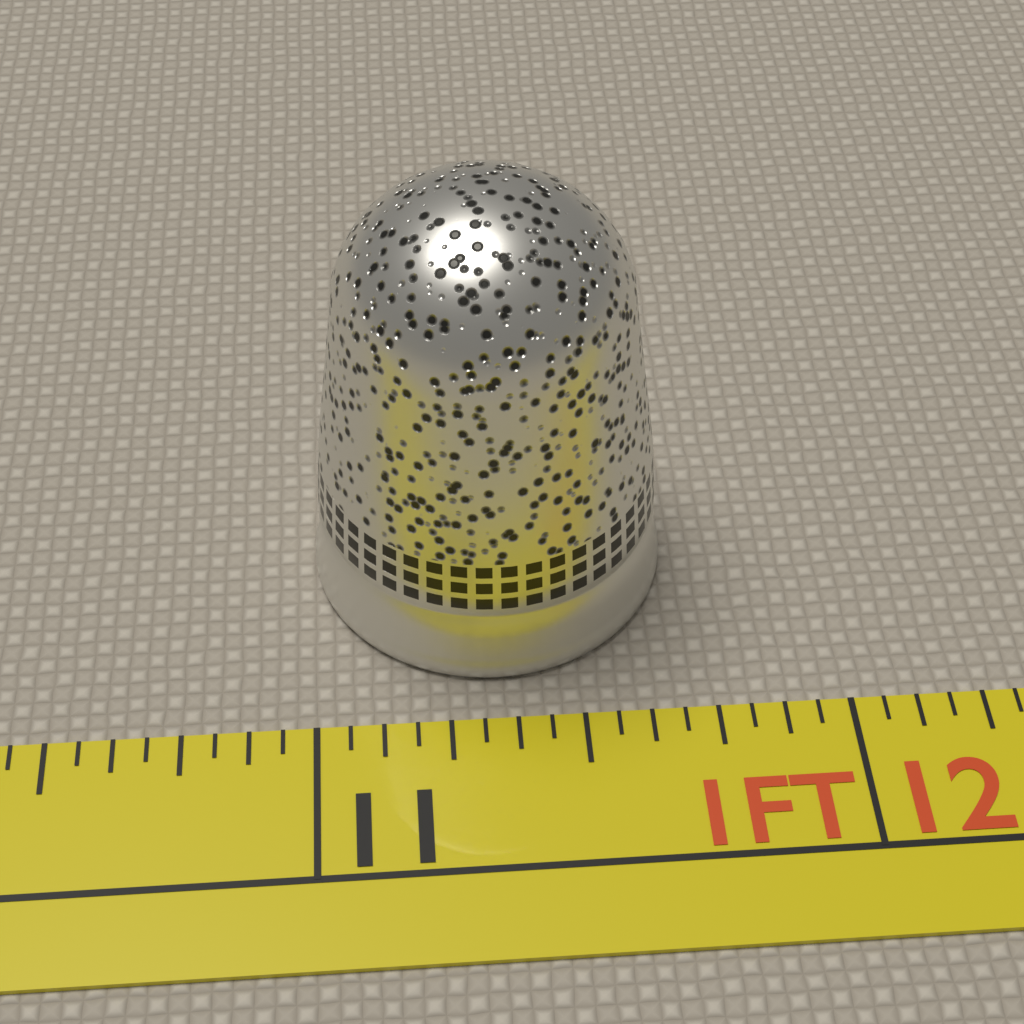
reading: 11.6875 in
